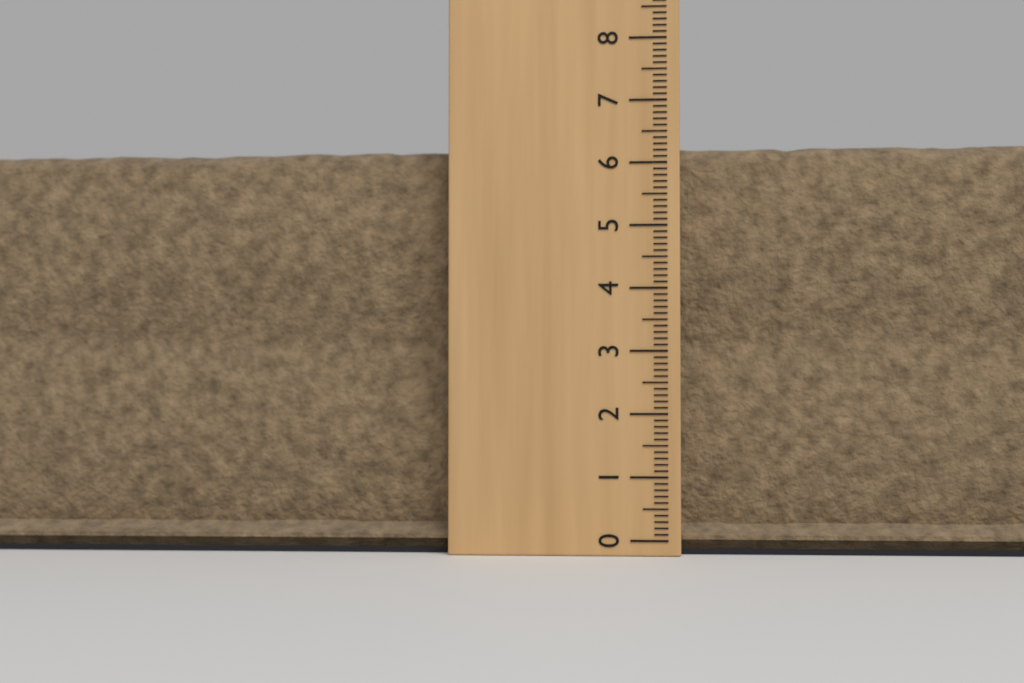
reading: 6.4 (no unit)
